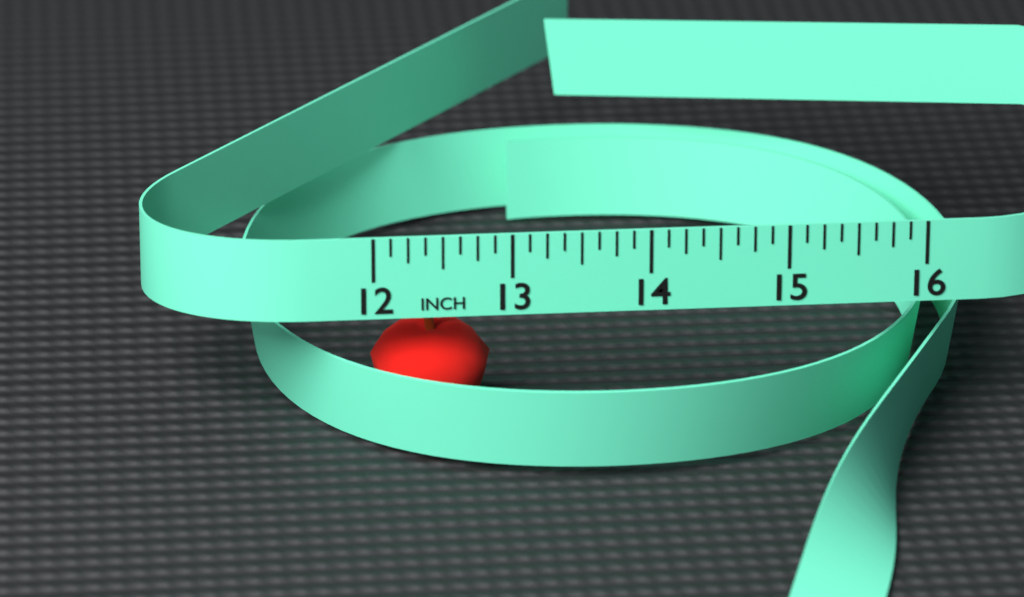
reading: 12.875 in
